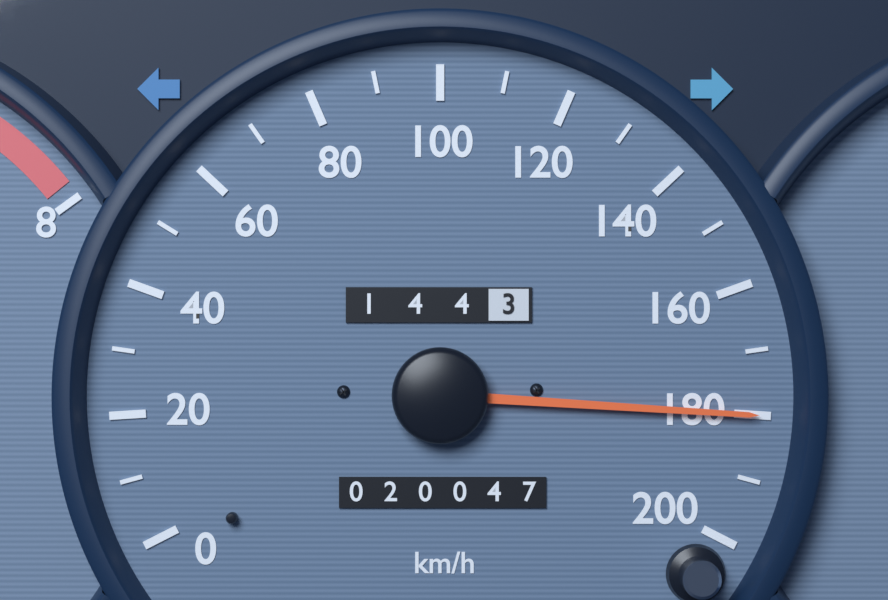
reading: 180 km/h
